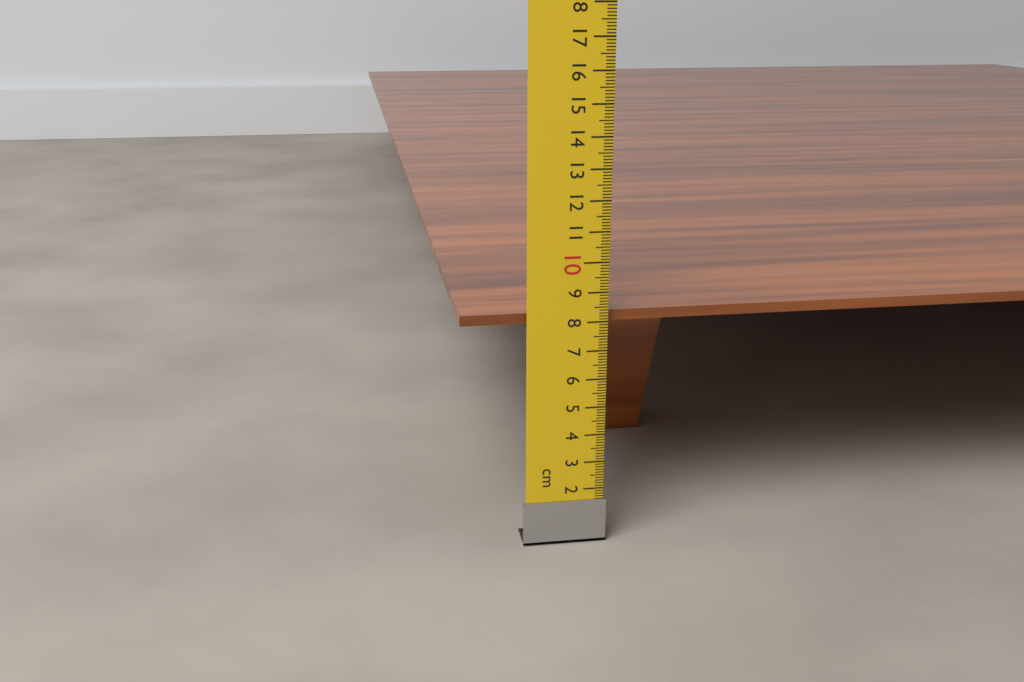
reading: 8.3 cm
